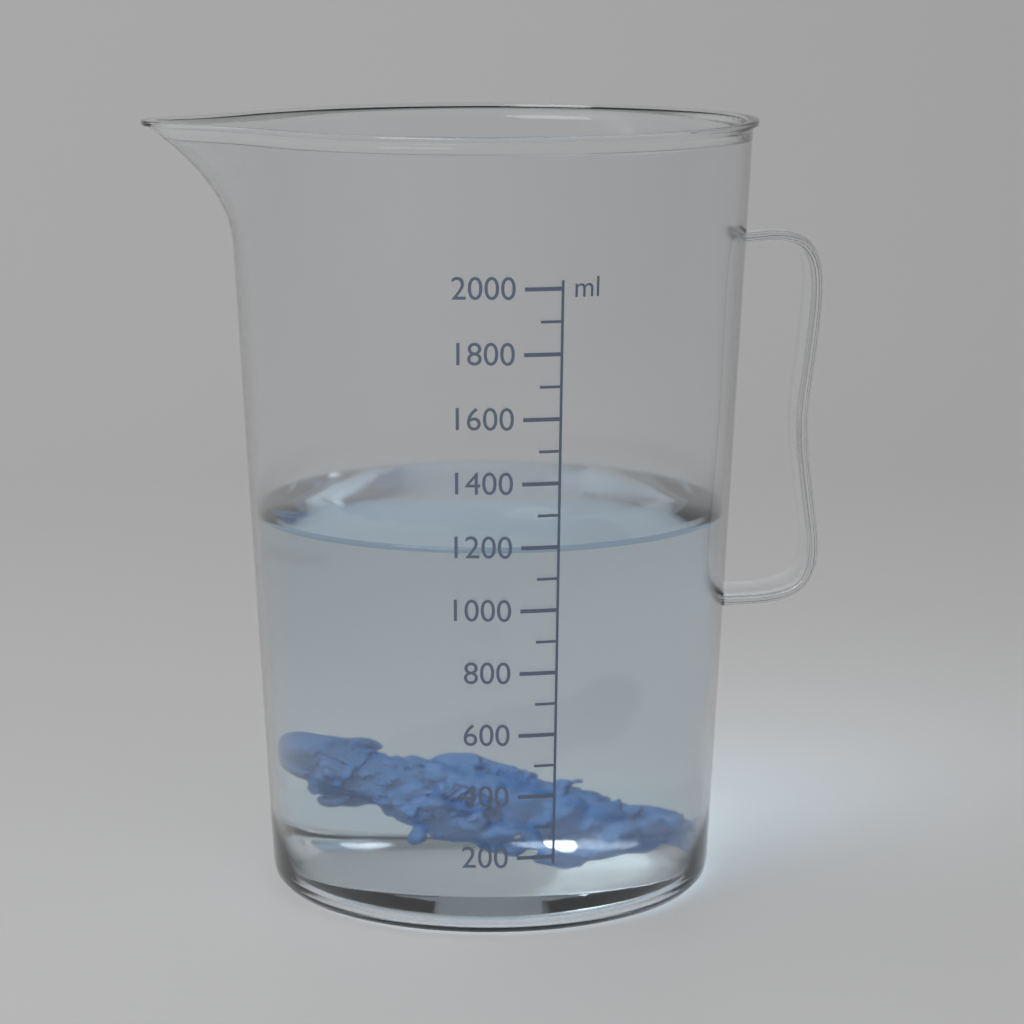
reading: 1200 ml
